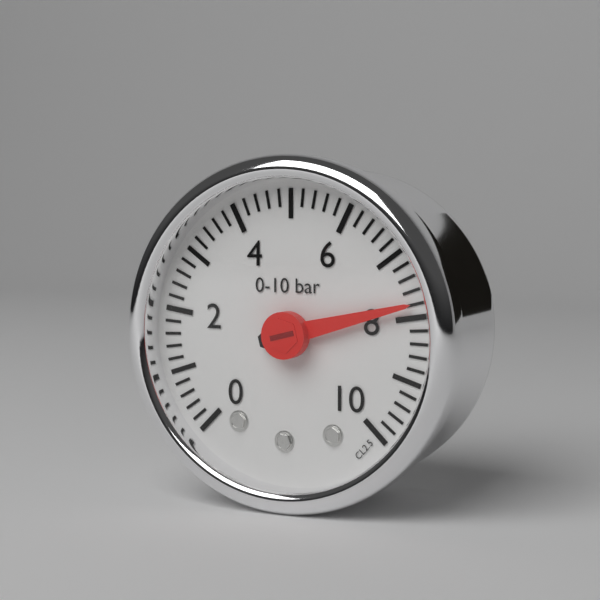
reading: 7.8 bar
